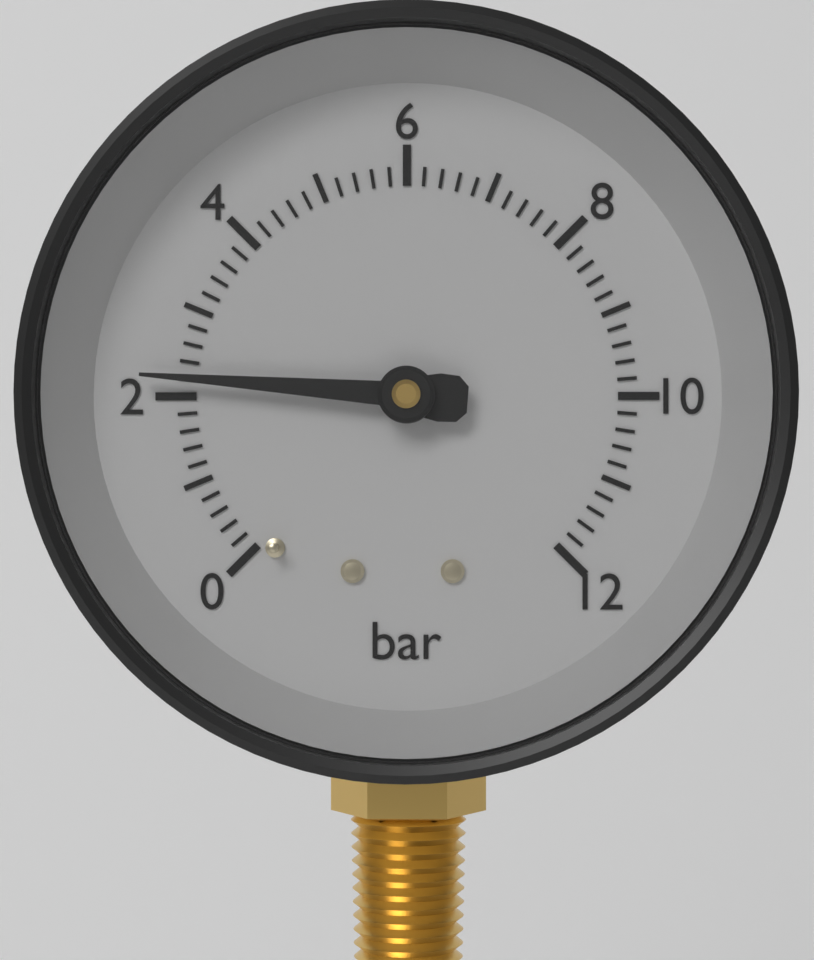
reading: 2.2 bar
